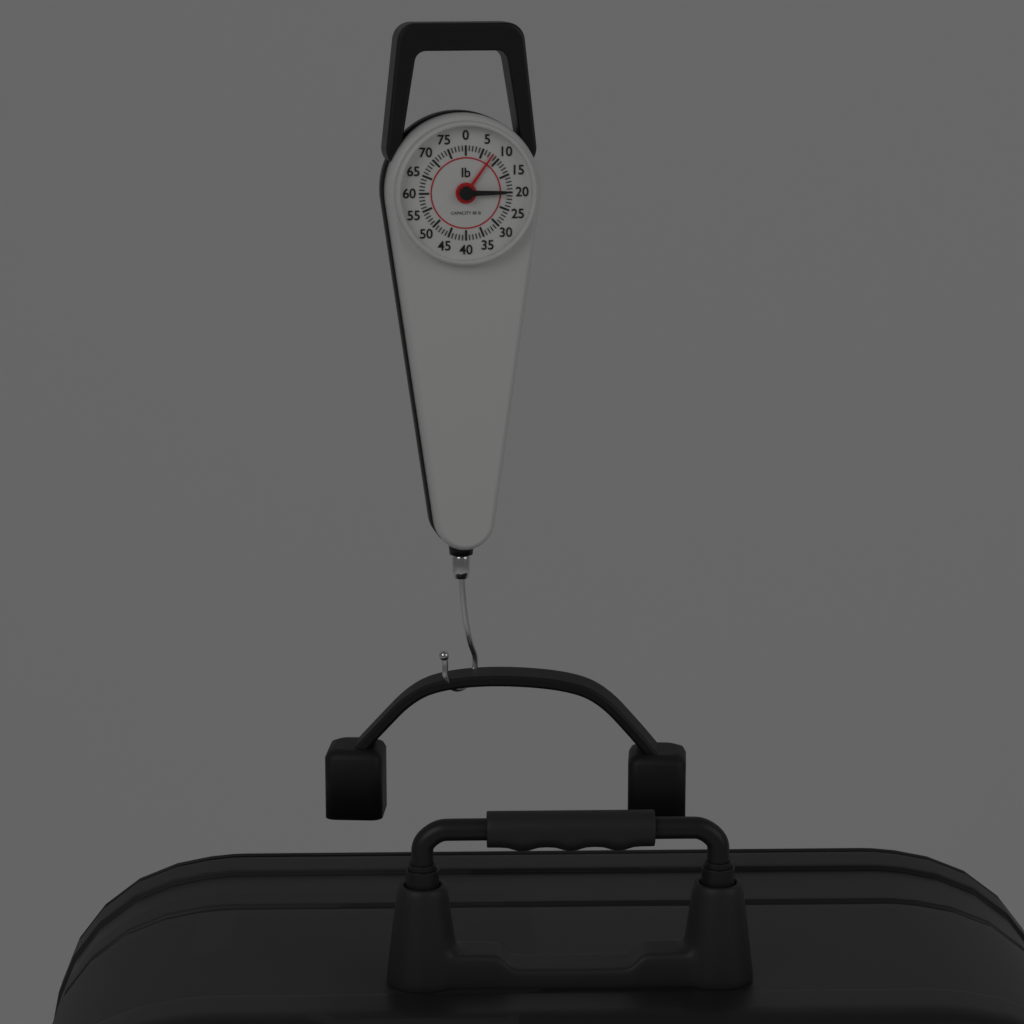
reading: 8 lb
